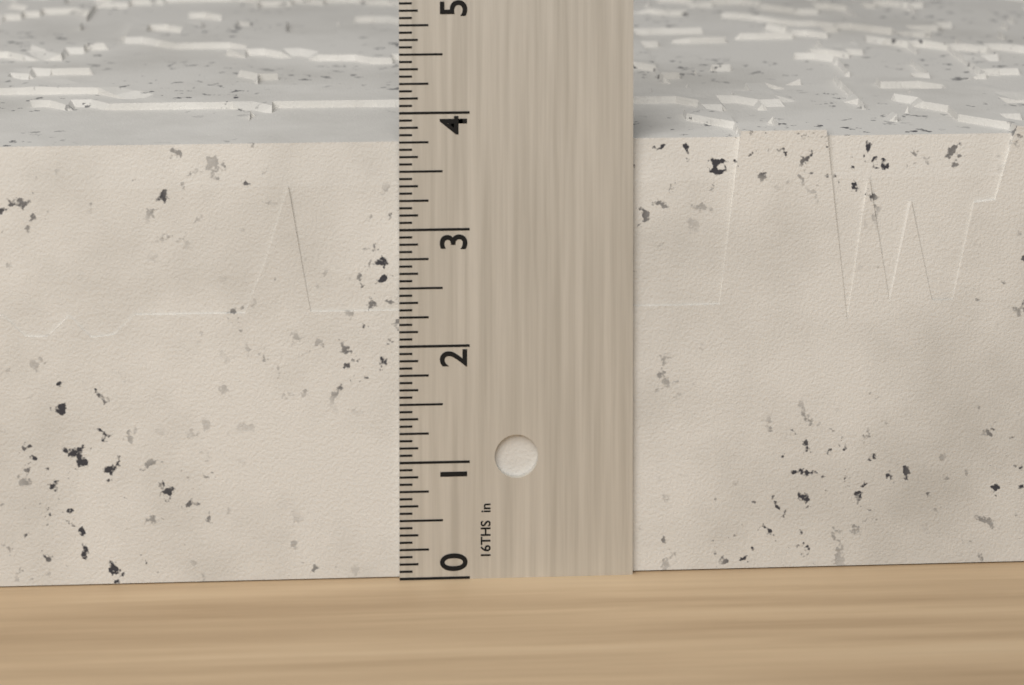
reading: 3.8125 in
